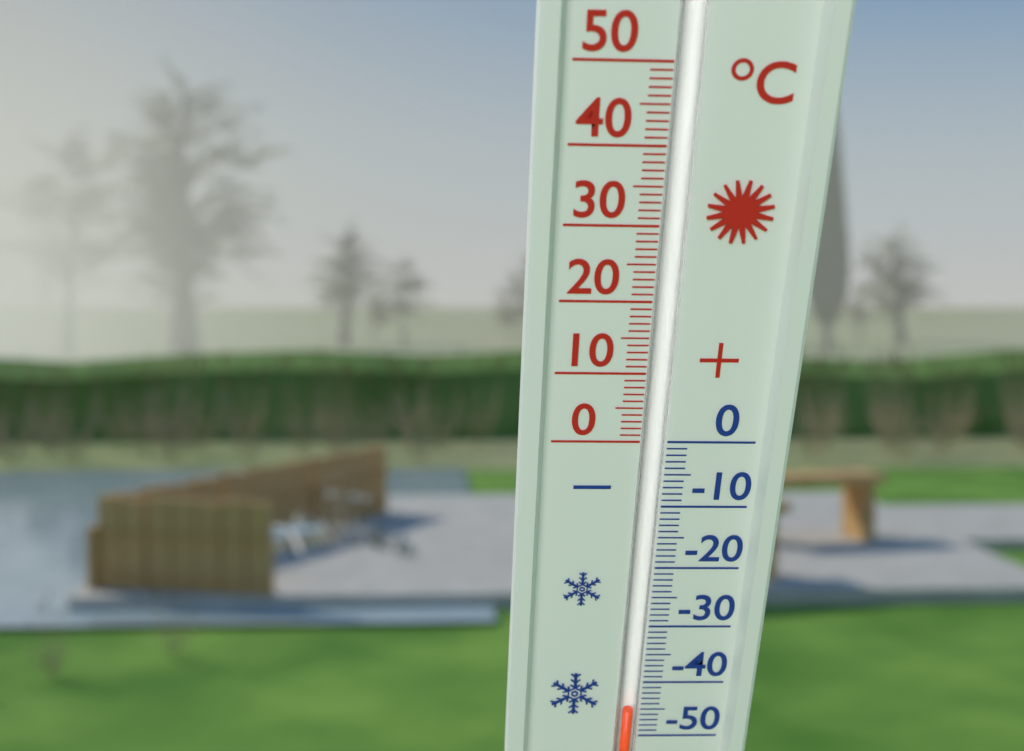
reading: -45 °C
